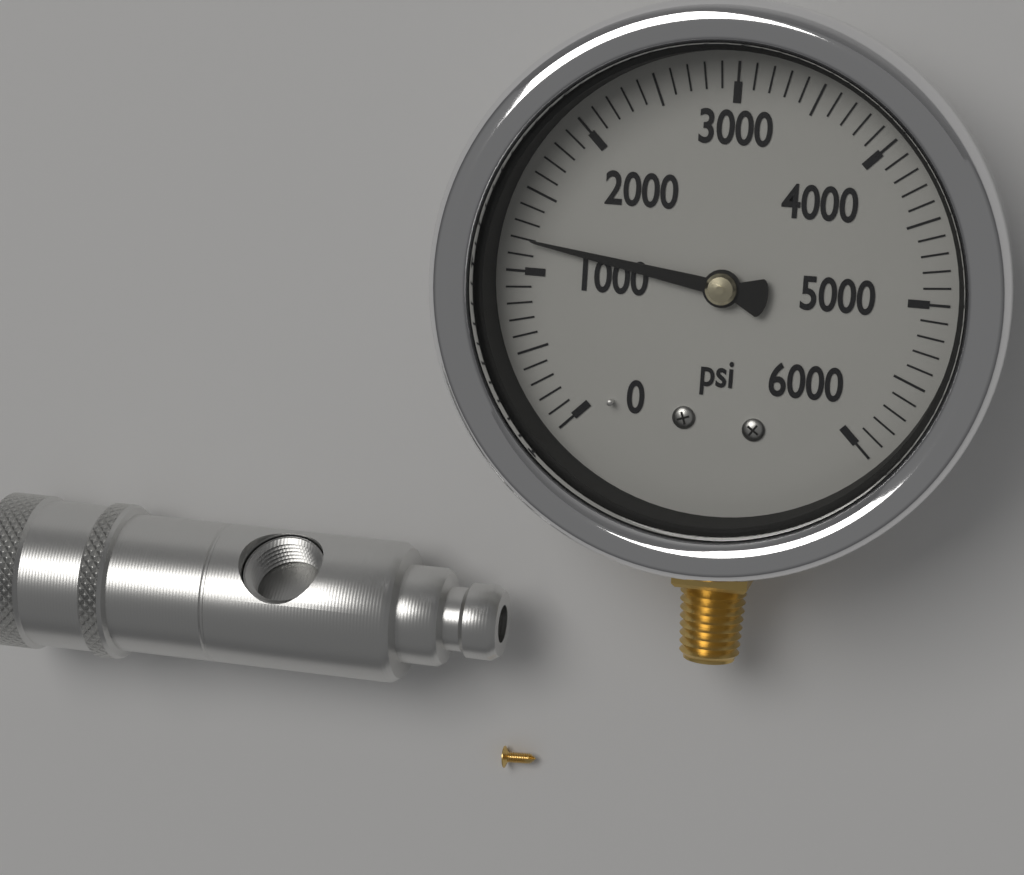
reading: 1200 psi
